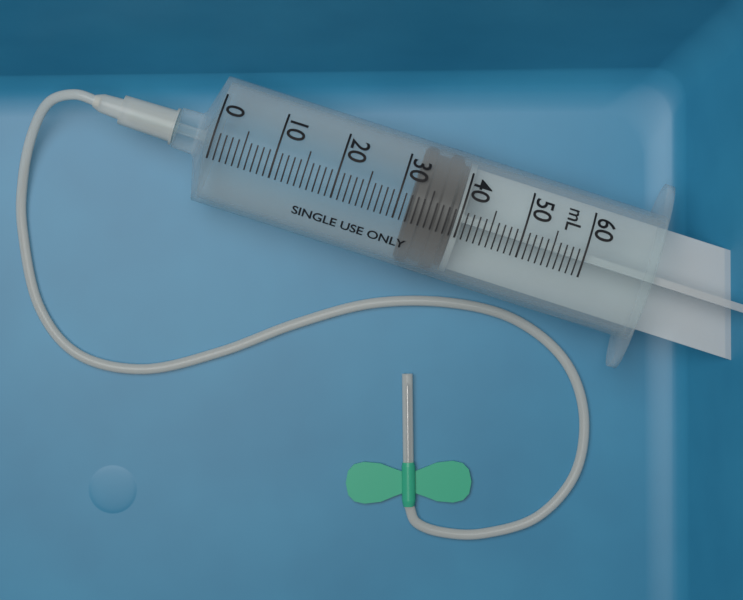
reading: 32 mL
